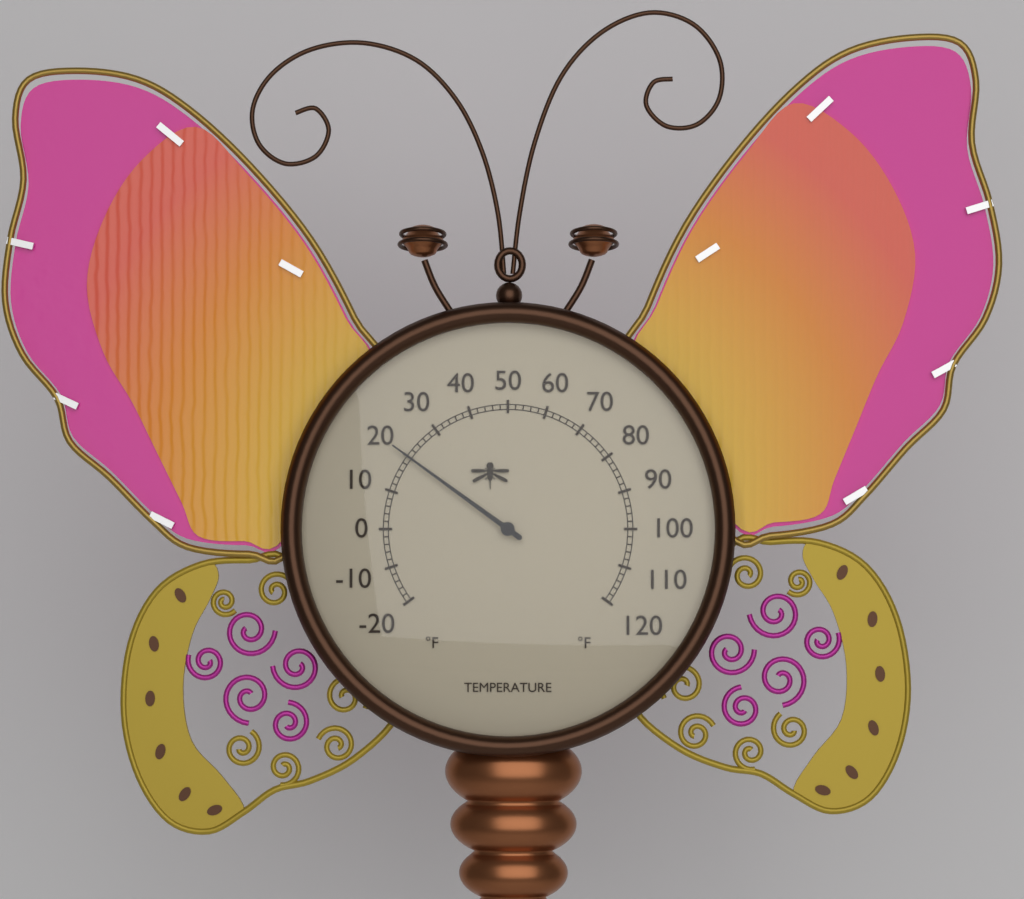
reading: 20 °F
